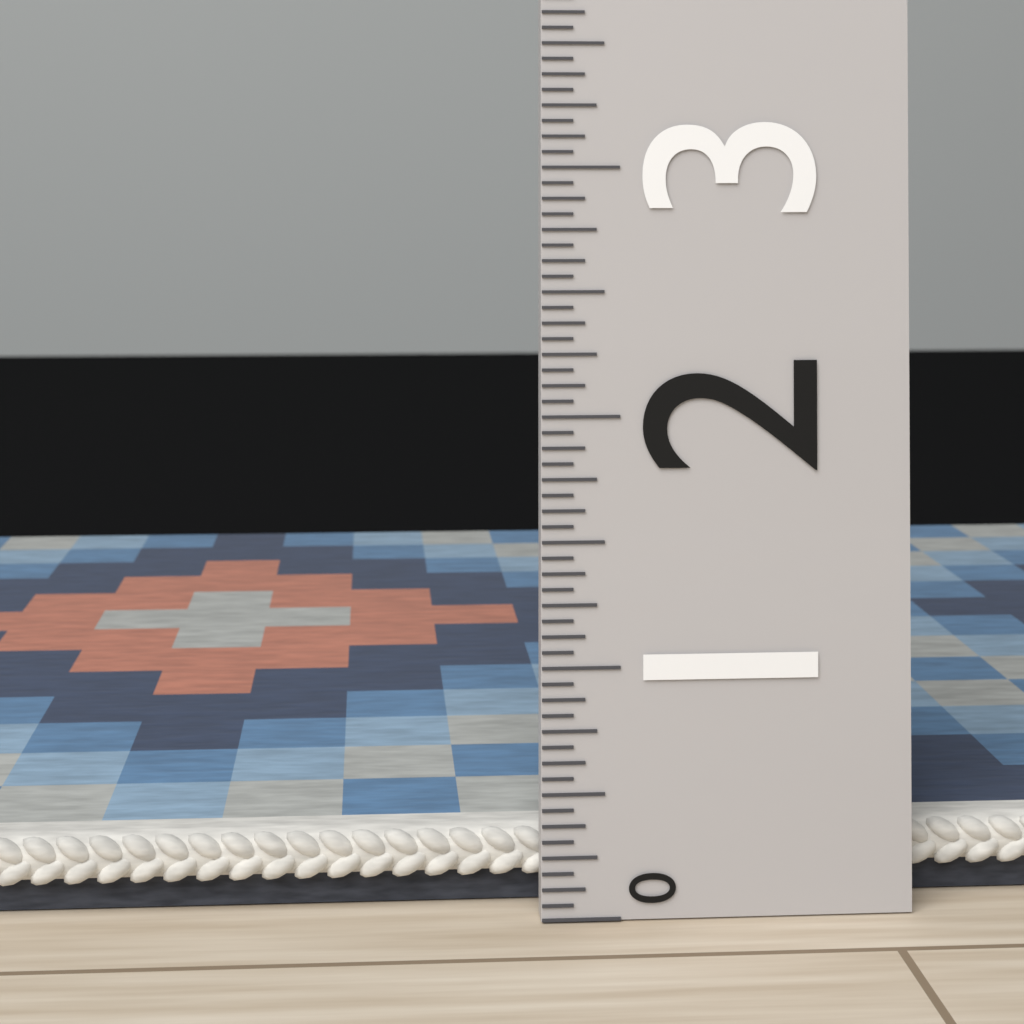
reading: 0.3125 (no unit)
